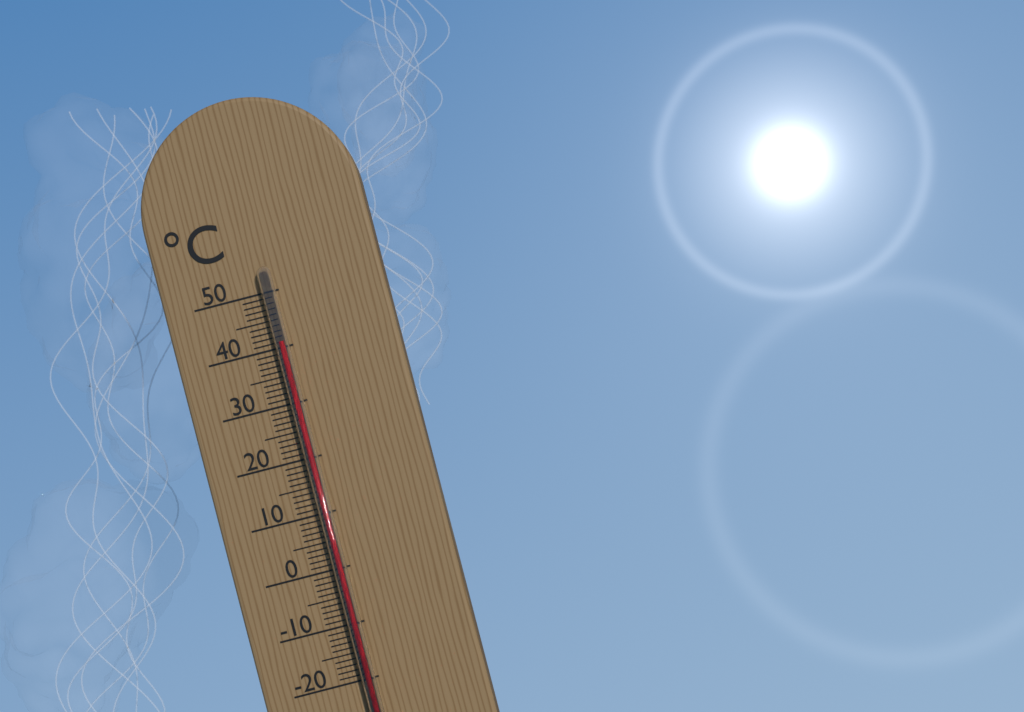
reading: 41 °C
